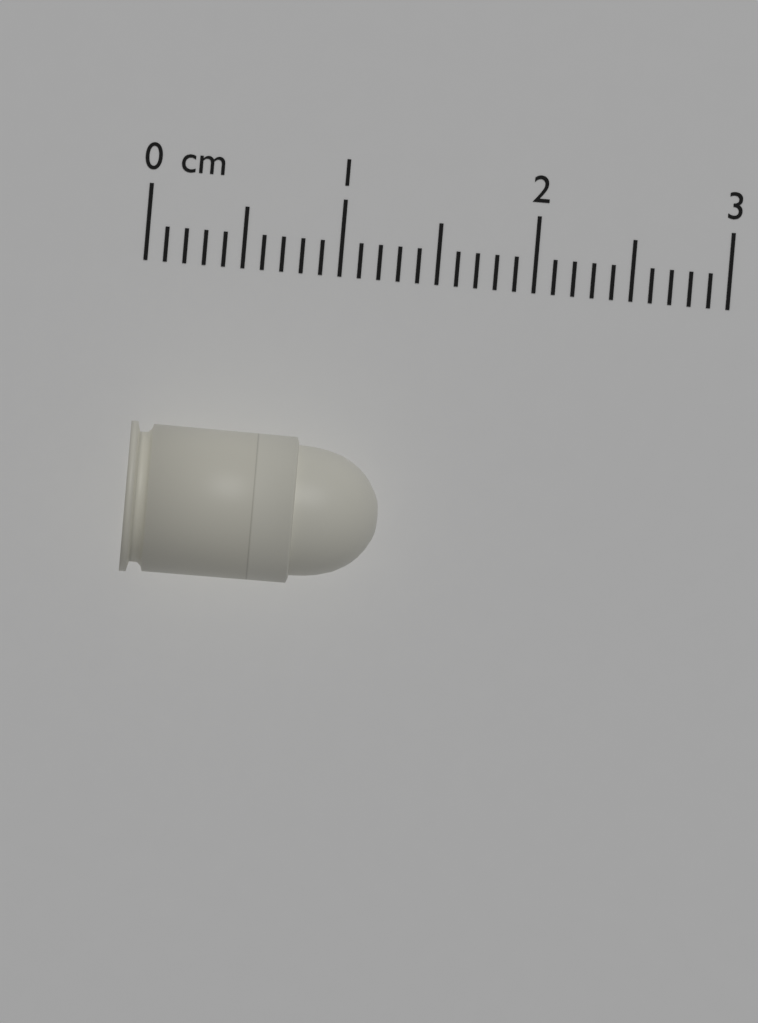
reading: 1.3 cm
